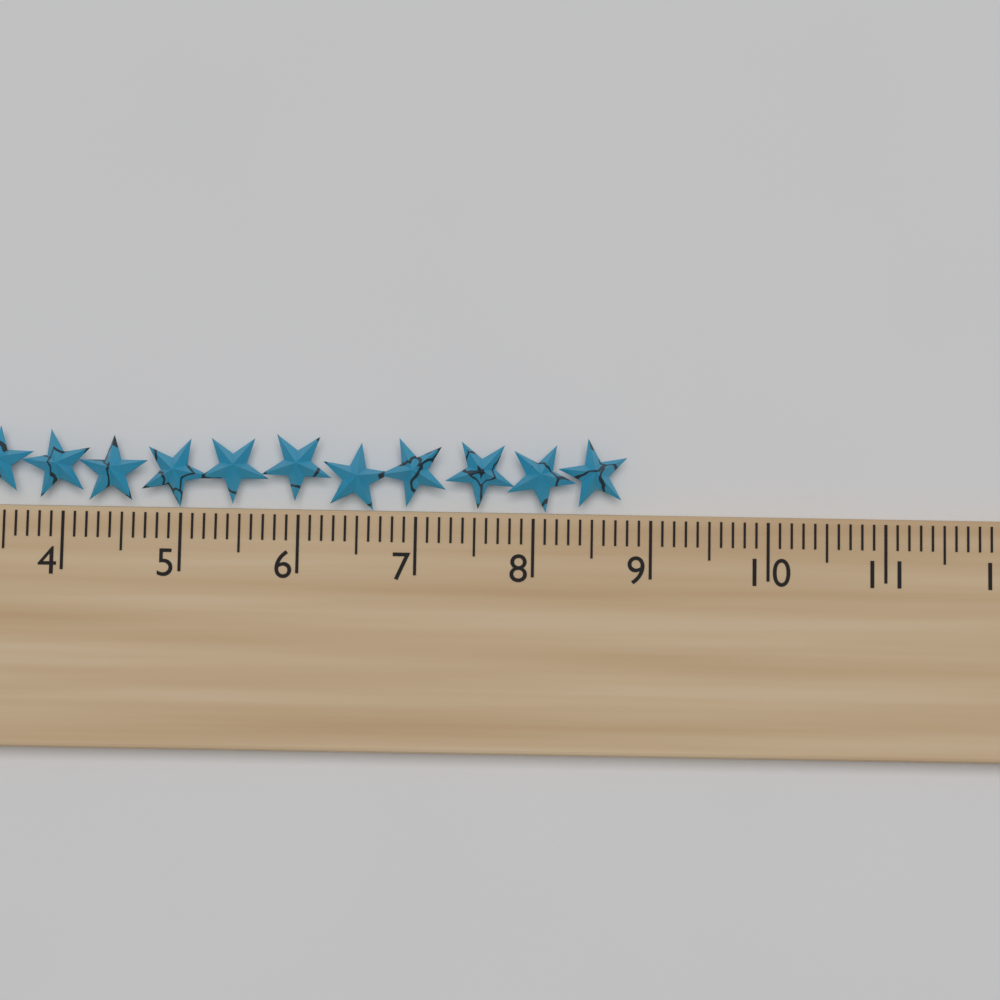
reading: 8.8 cm
